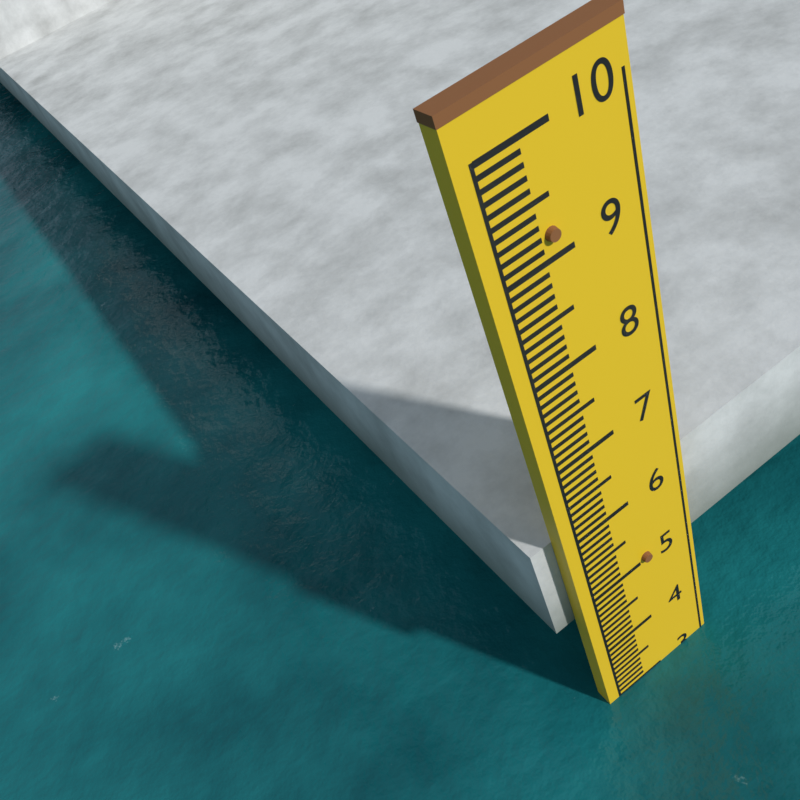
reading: 3.0 (no unit)
